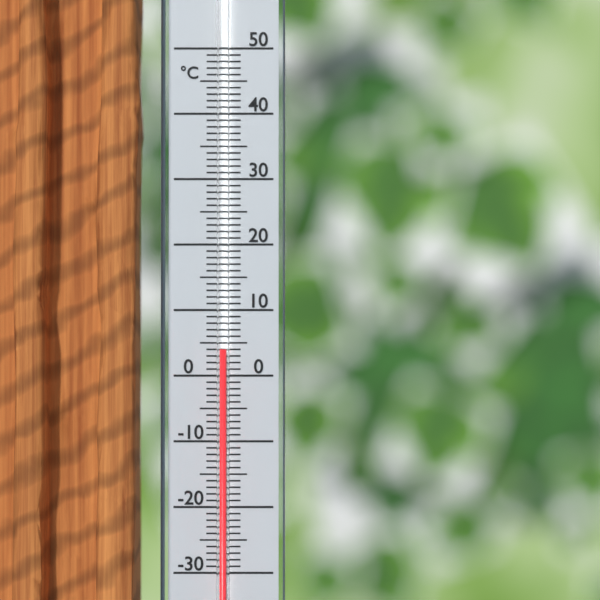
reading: 4 °C
